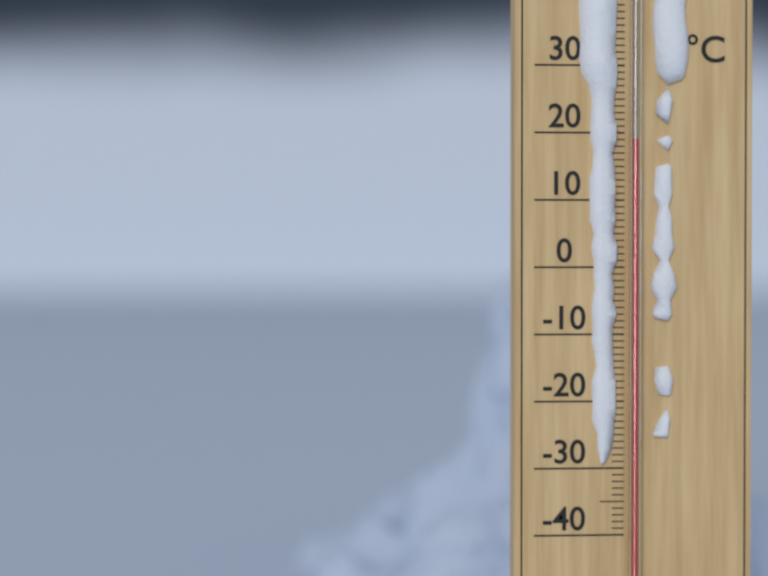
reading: 19 °C
